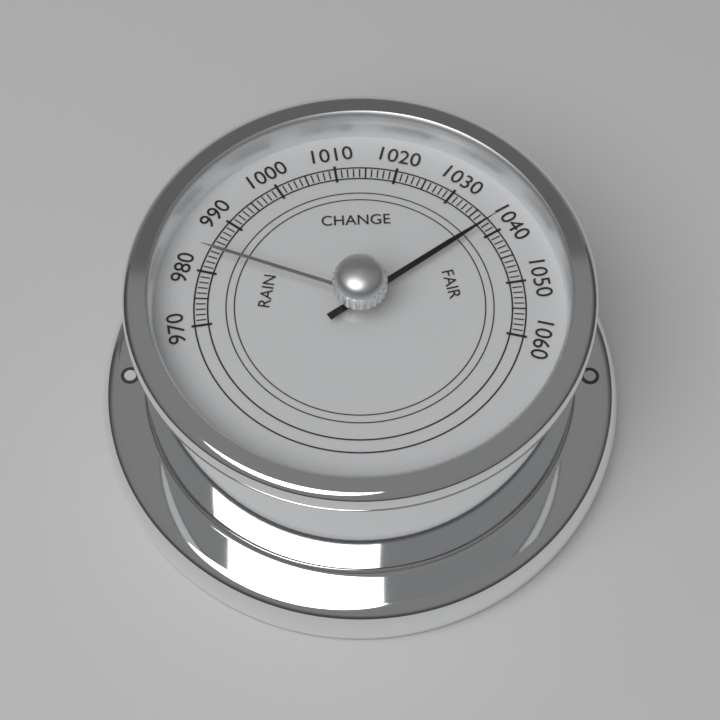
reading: 1038 (no unit)
